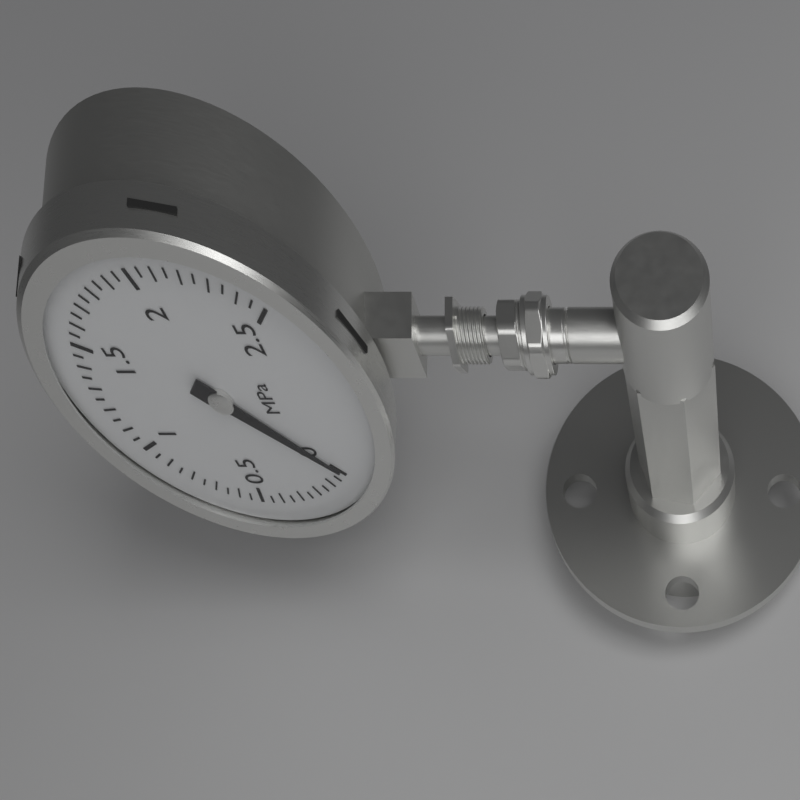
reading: 0.00 MPa
